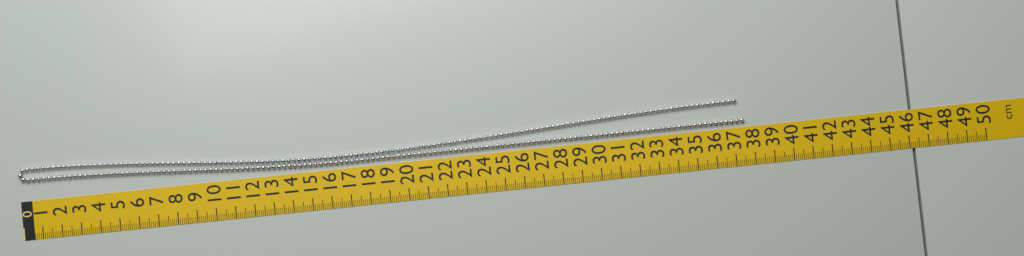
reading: 37.6 cm
